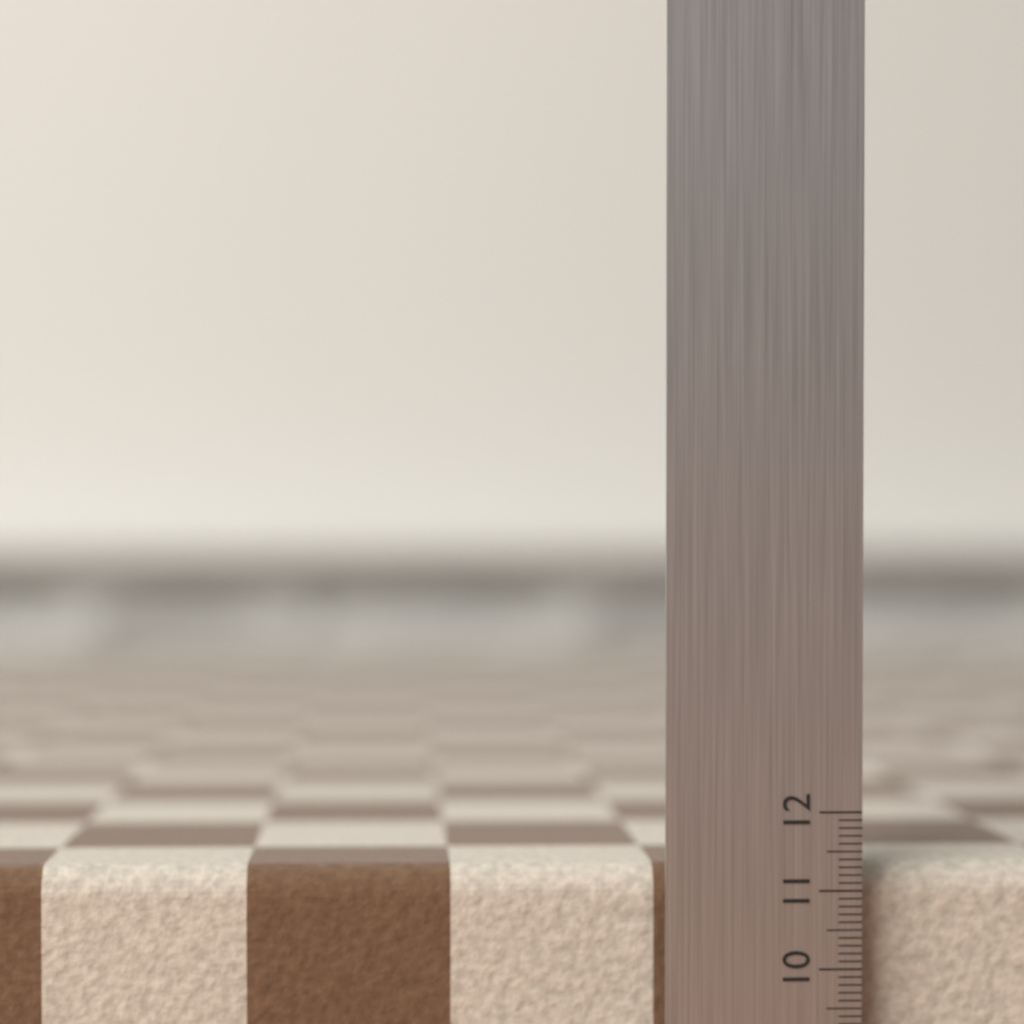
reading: 11.3 (no unit)
